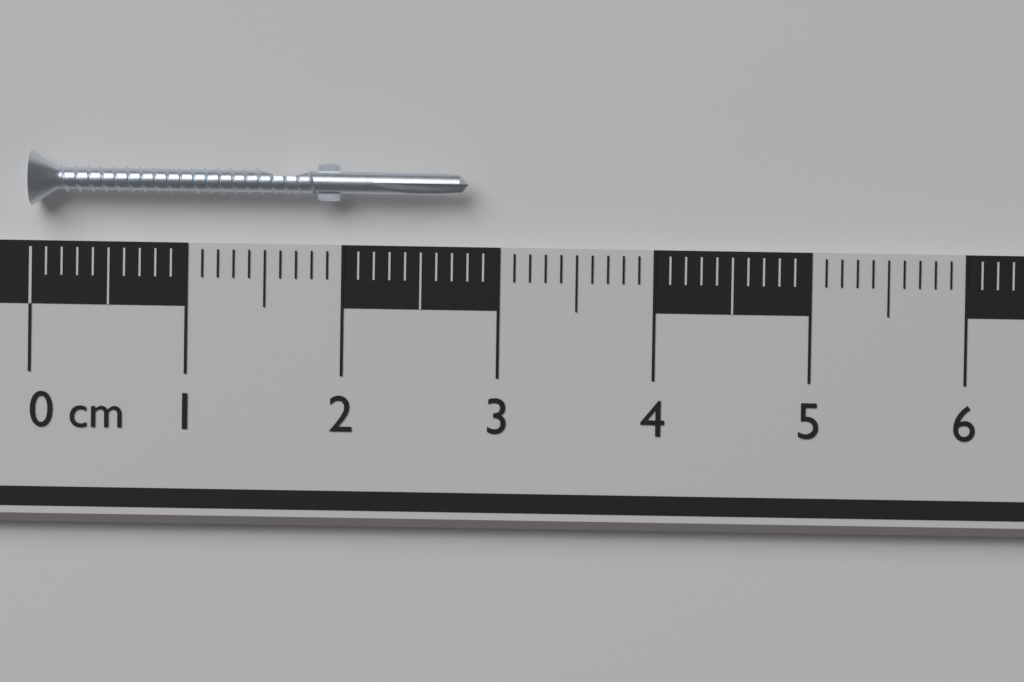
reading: 2.8 cm
